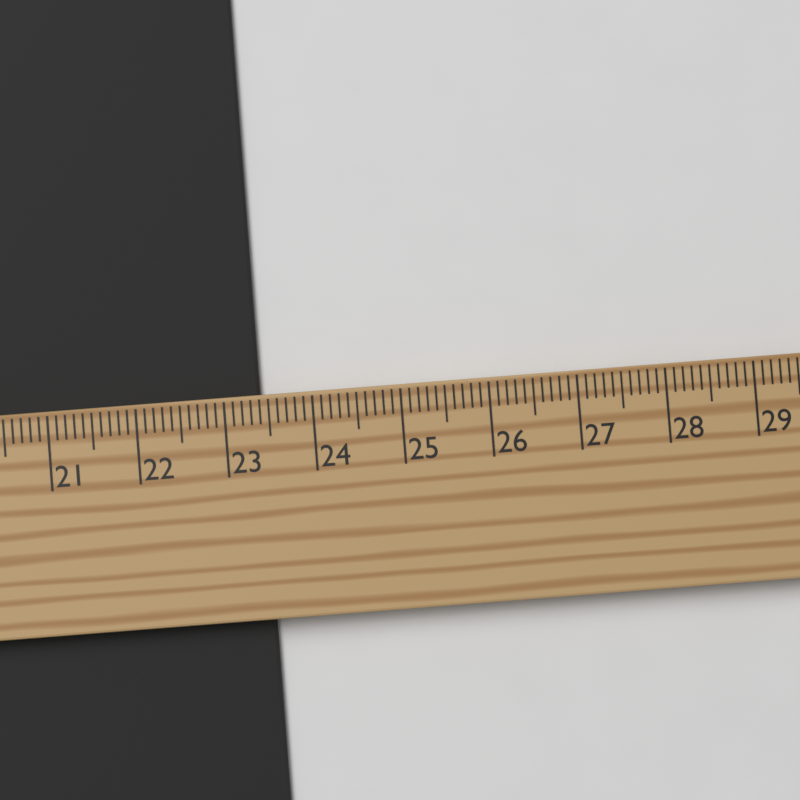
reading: 23.4 cm
